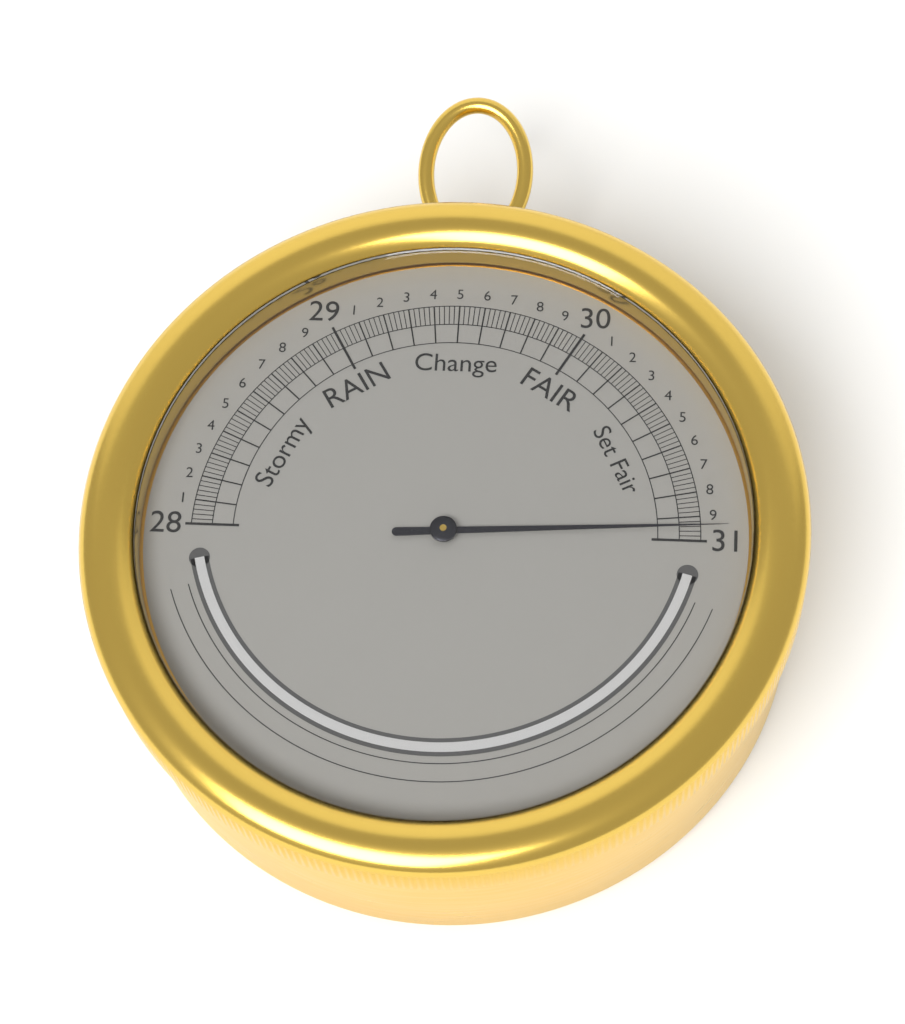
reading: 30.94 inHg
